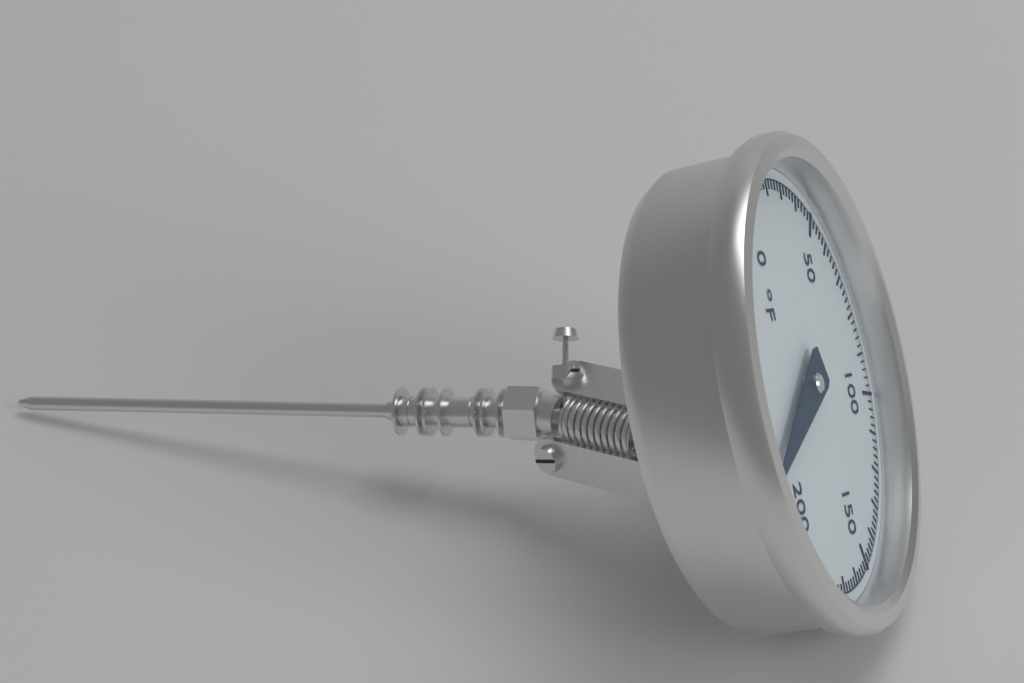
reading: 220 °F
